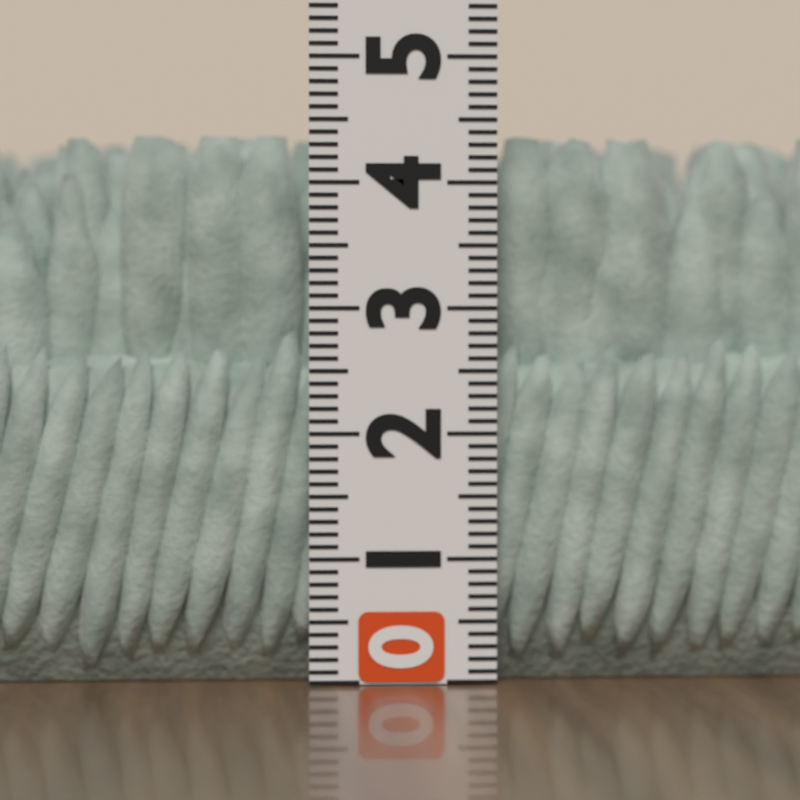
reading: 4.4 (no unit)
